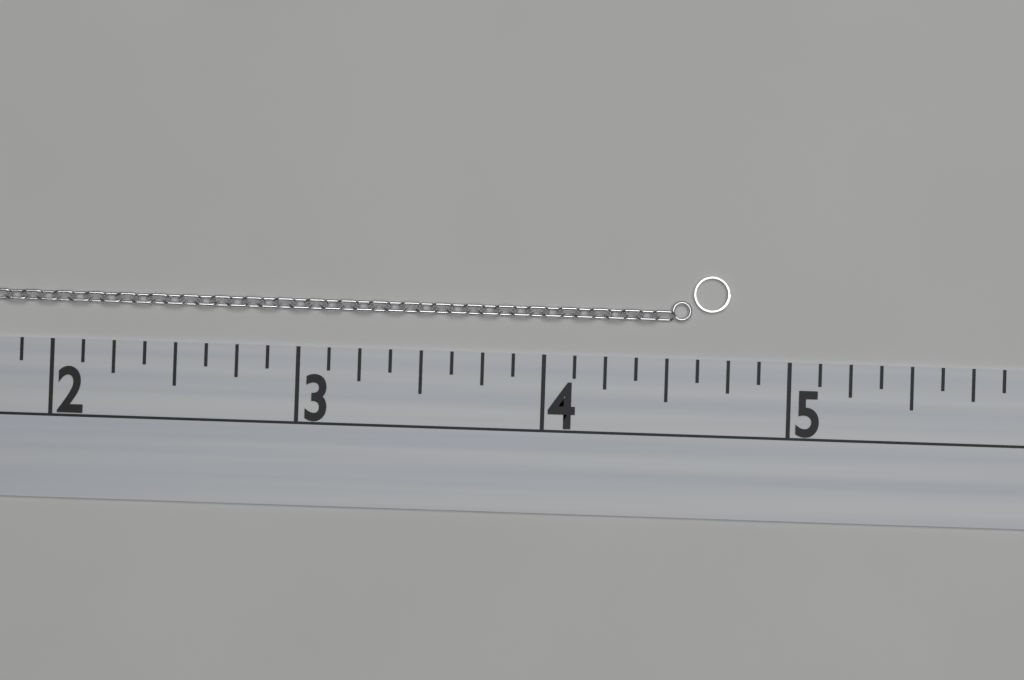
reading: 4.750 (no unit)
